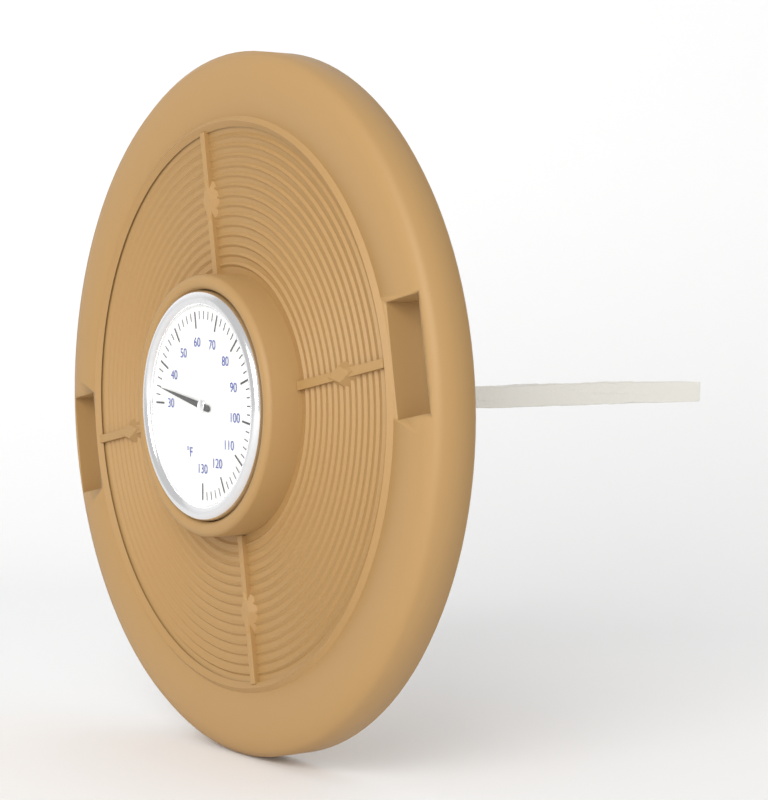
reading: 34 °F
